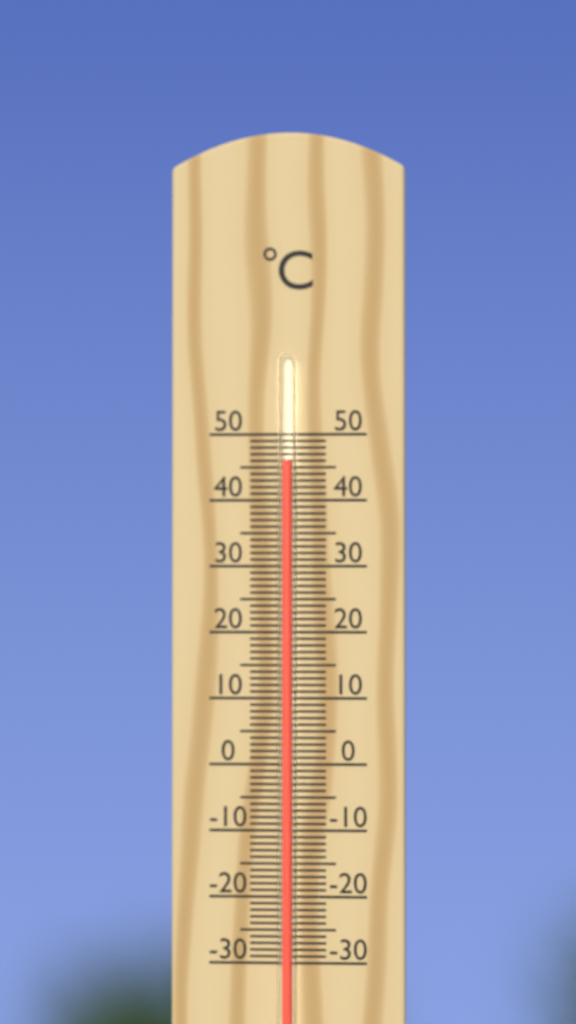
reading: 46 °C
